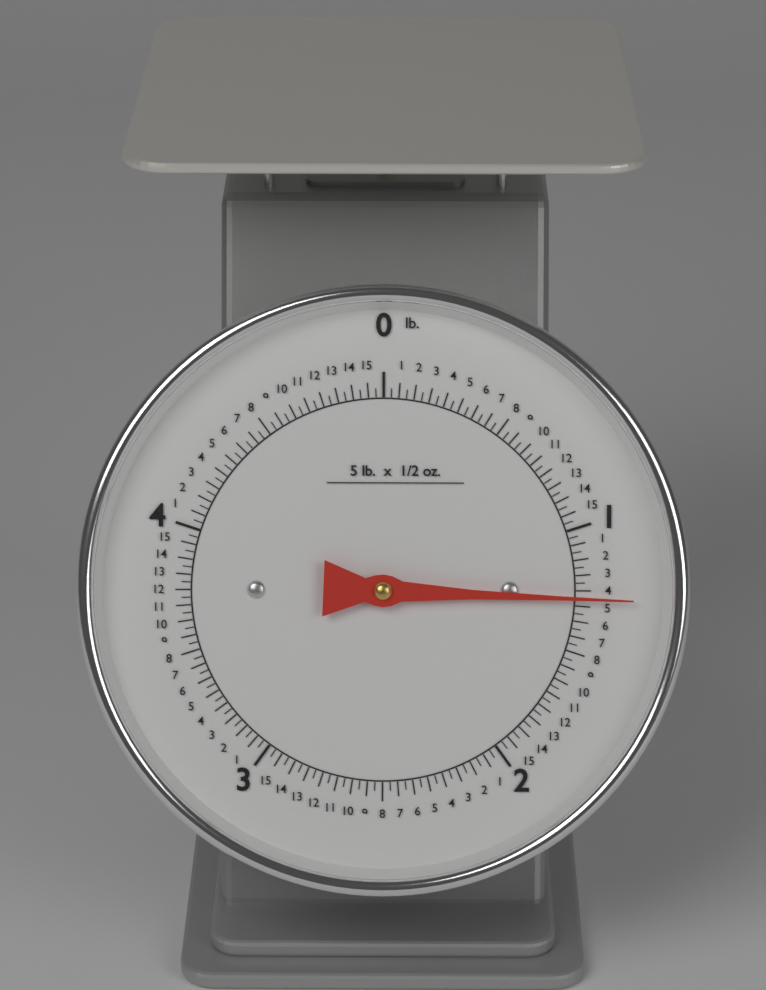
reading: 1.28125 lb
